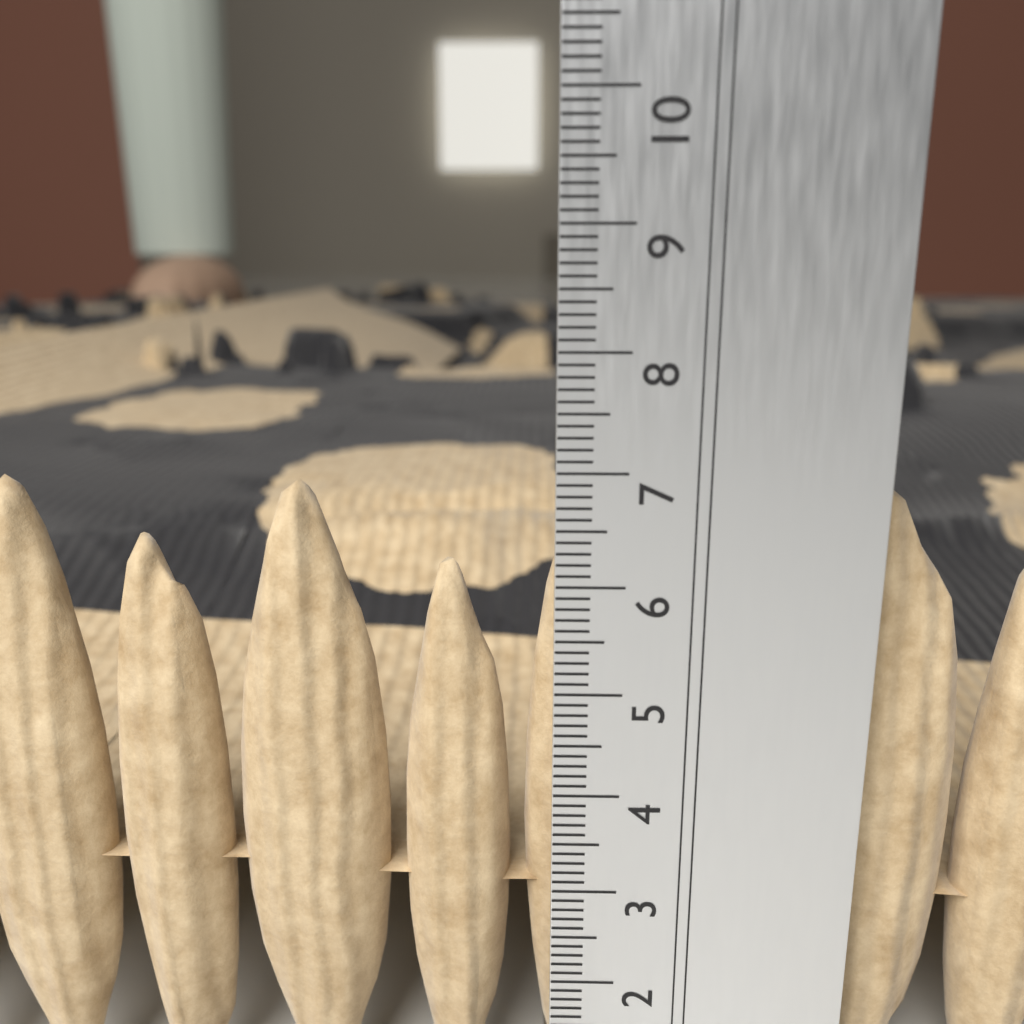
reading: 6.8 cm
